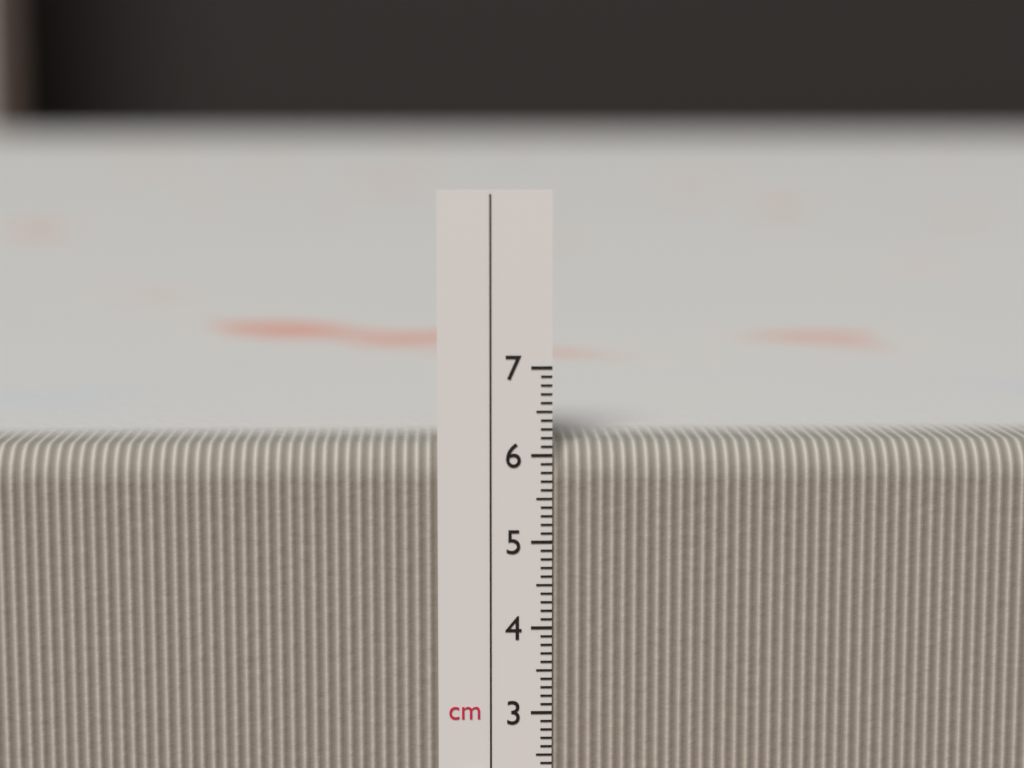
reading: 6.1 cm
